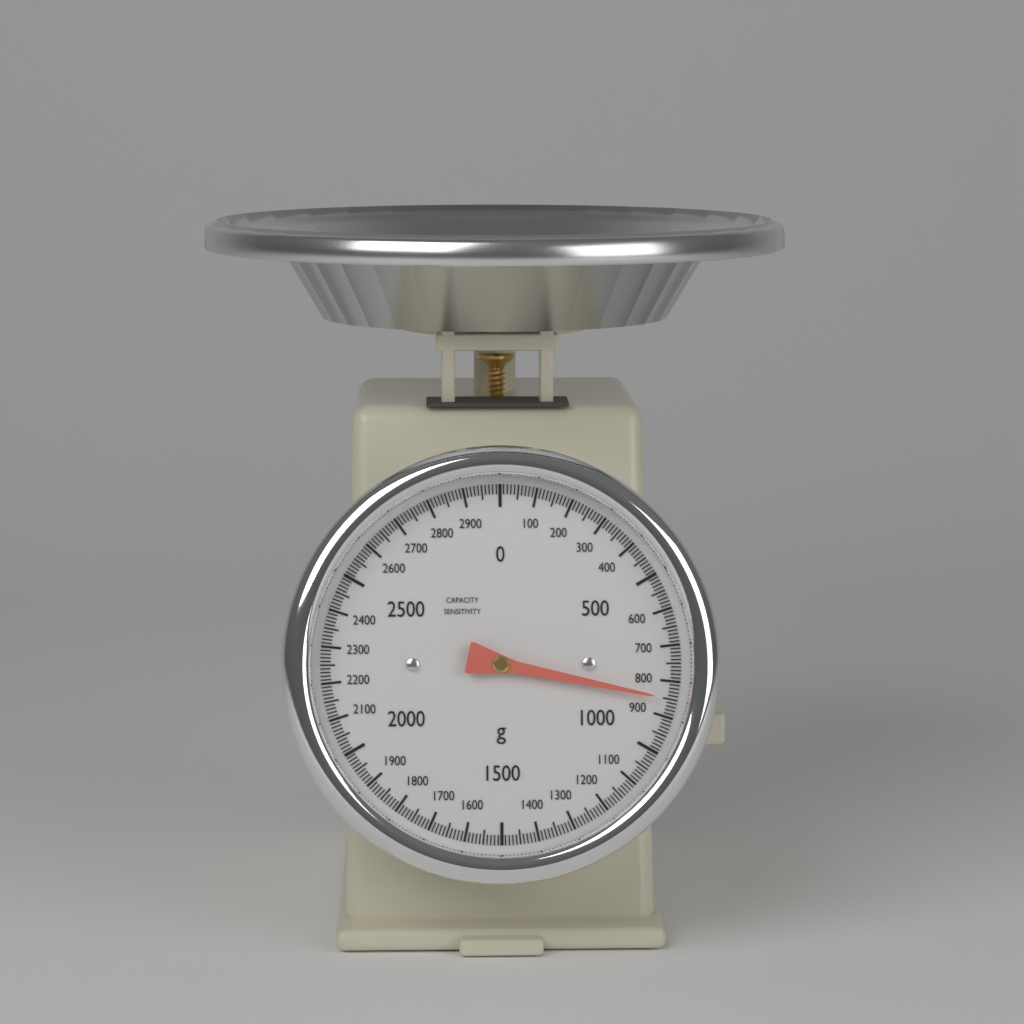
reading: 850 g
